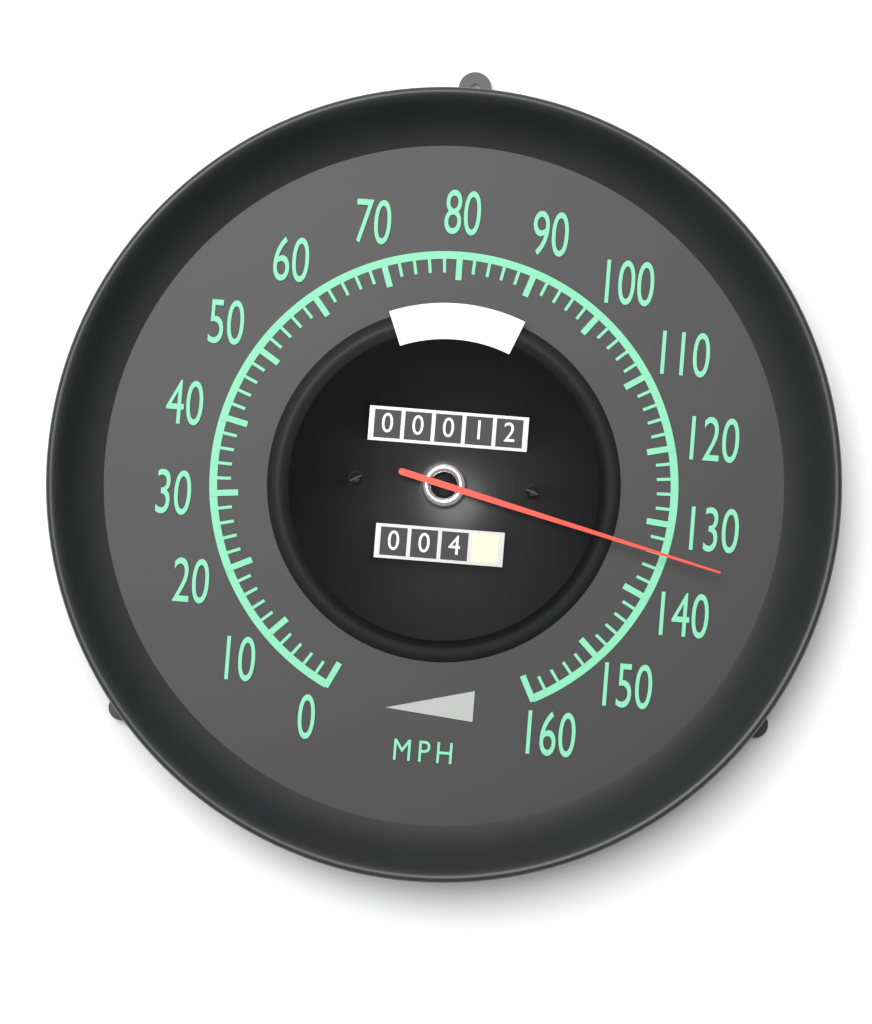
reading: 134 mph
